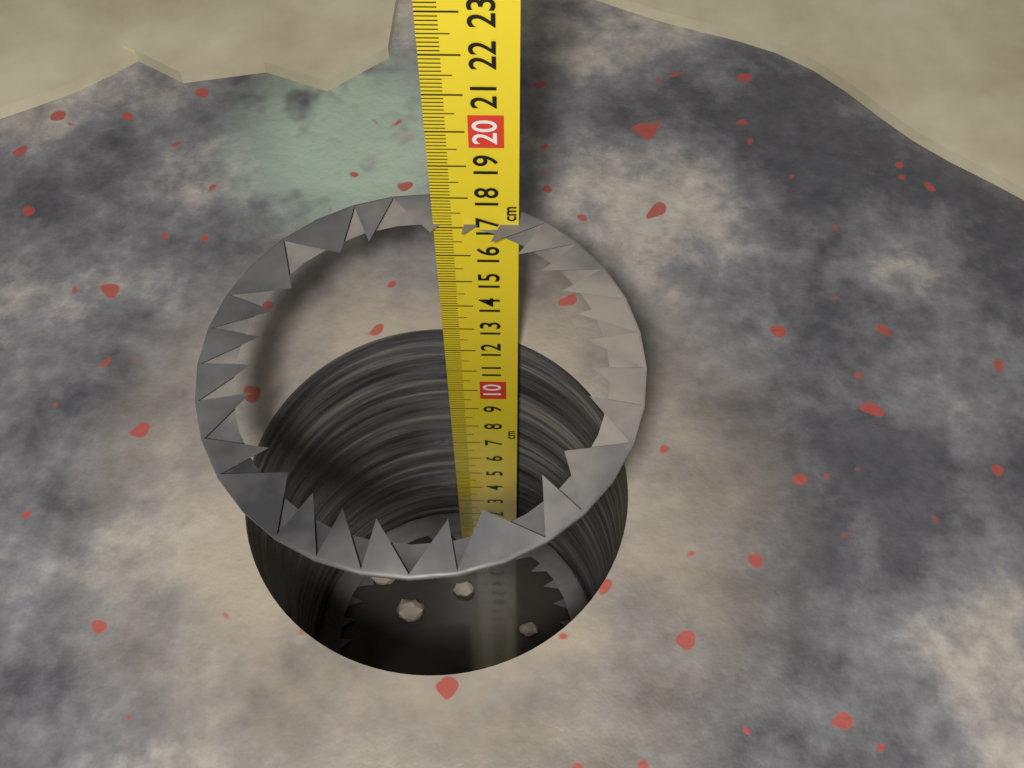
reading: 17.1 cm
